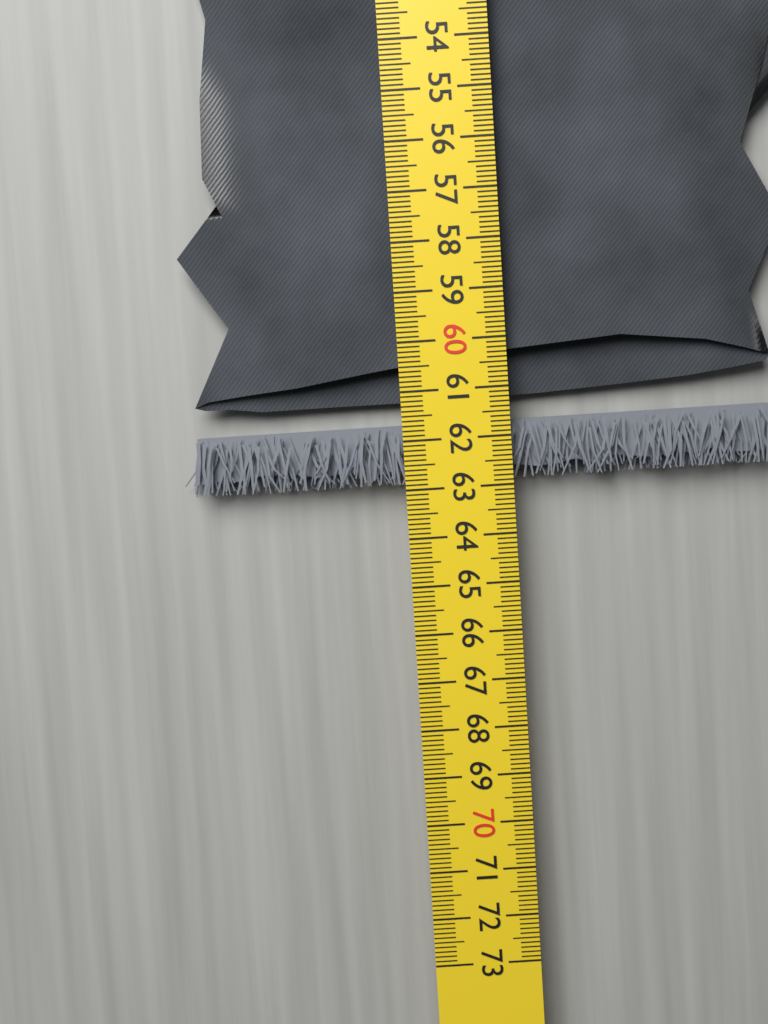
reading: 62.9 cm
